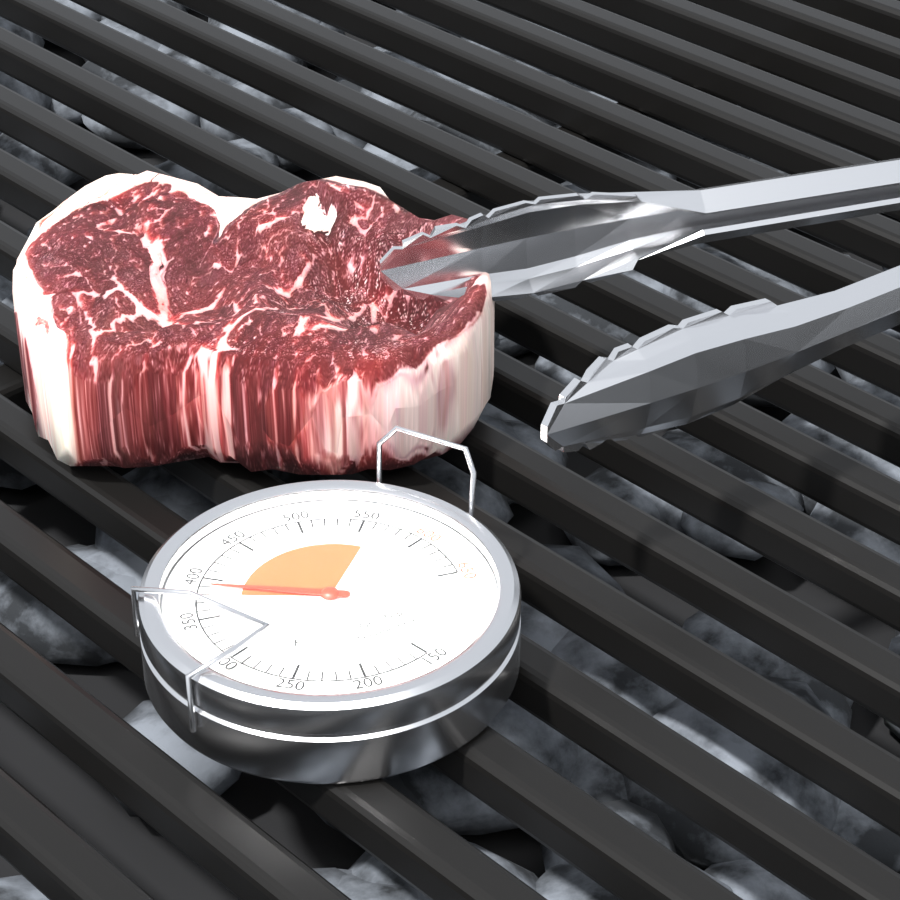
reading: 390 °F
